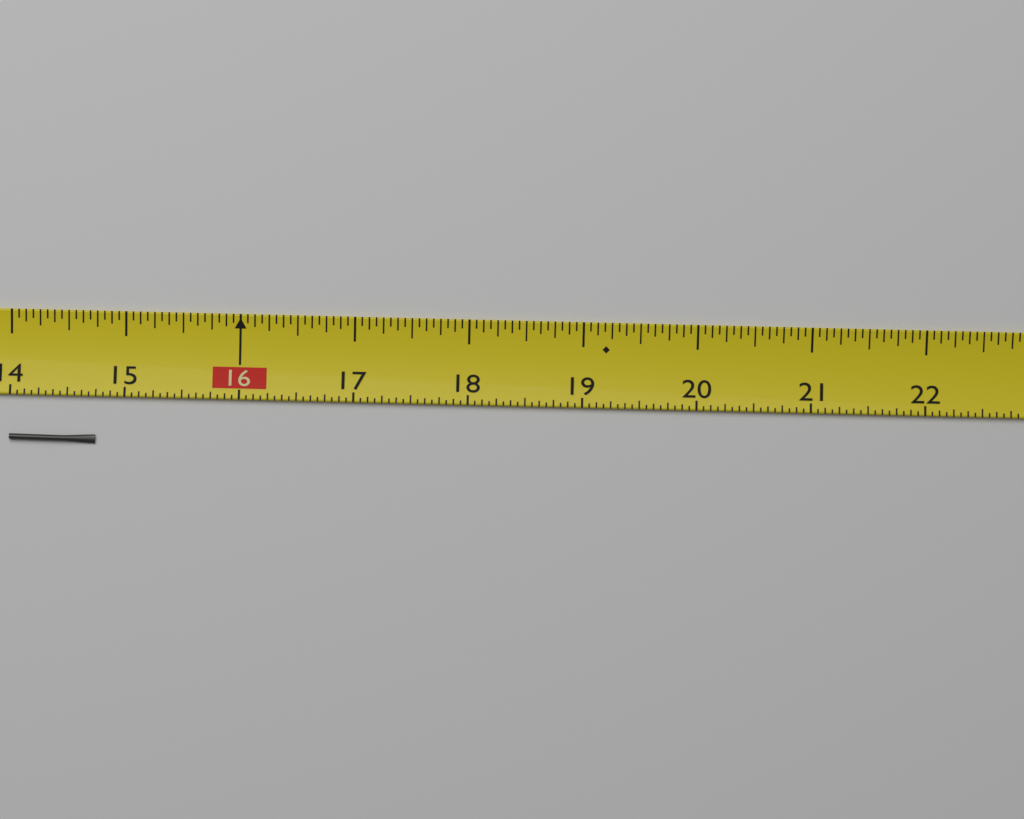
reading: 14.7500 (no unit)
